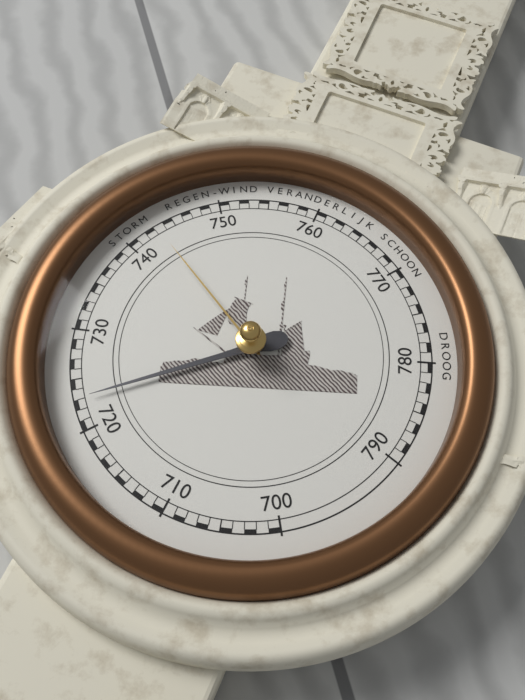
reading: 723 mmHg
